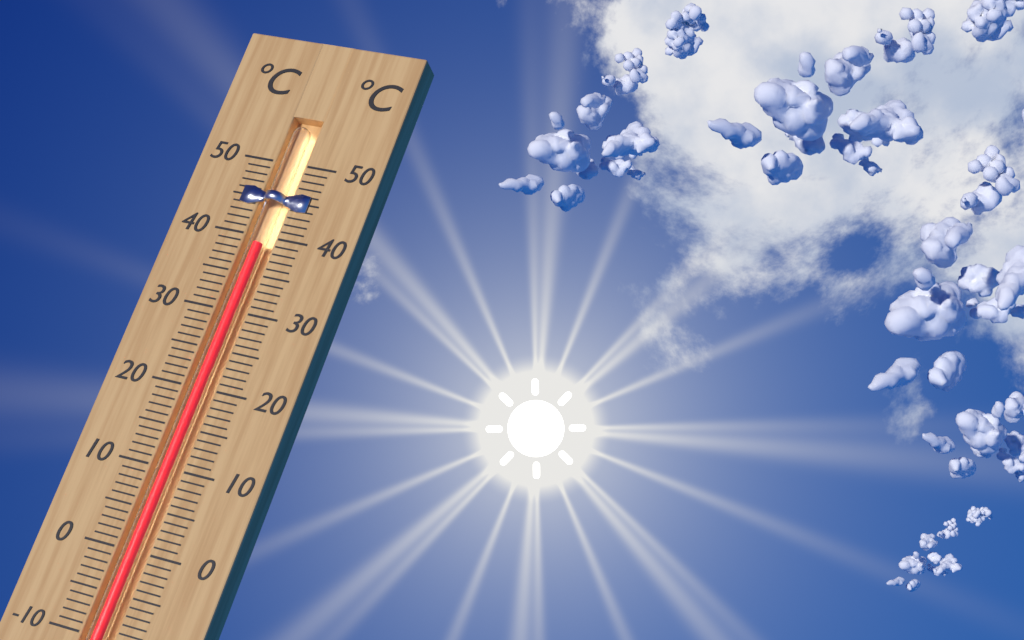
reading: 39 °C
